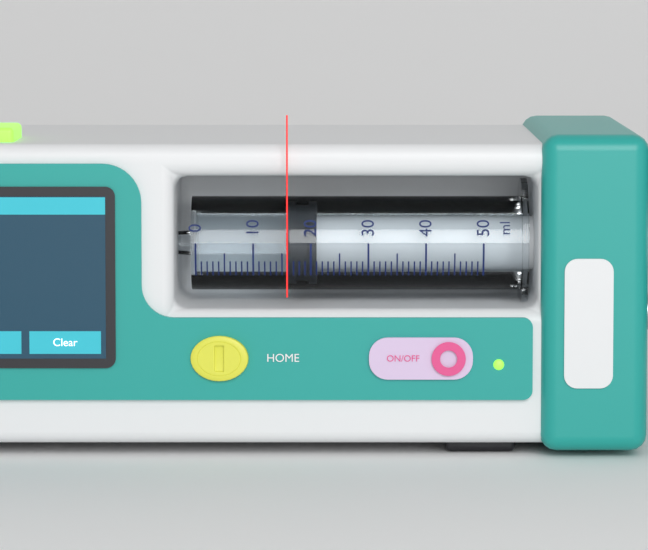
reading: 16 ml
